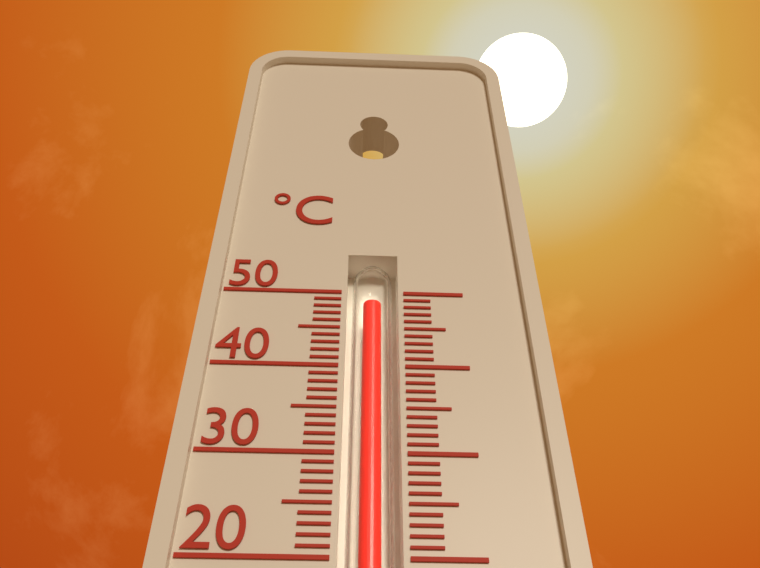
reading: 49 °C
